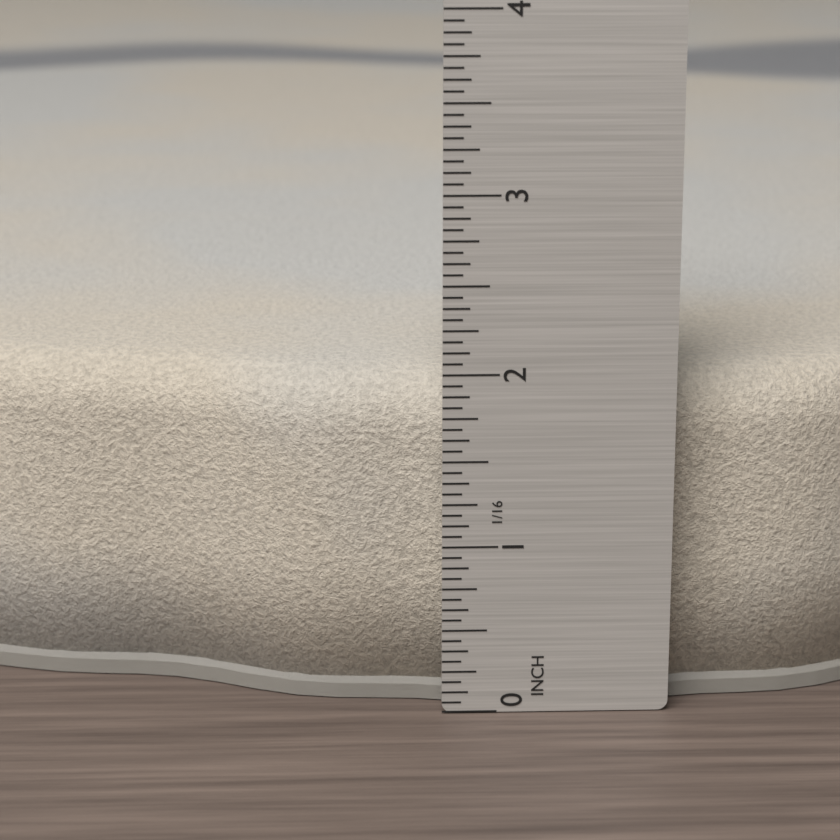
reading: 1.9375 in
